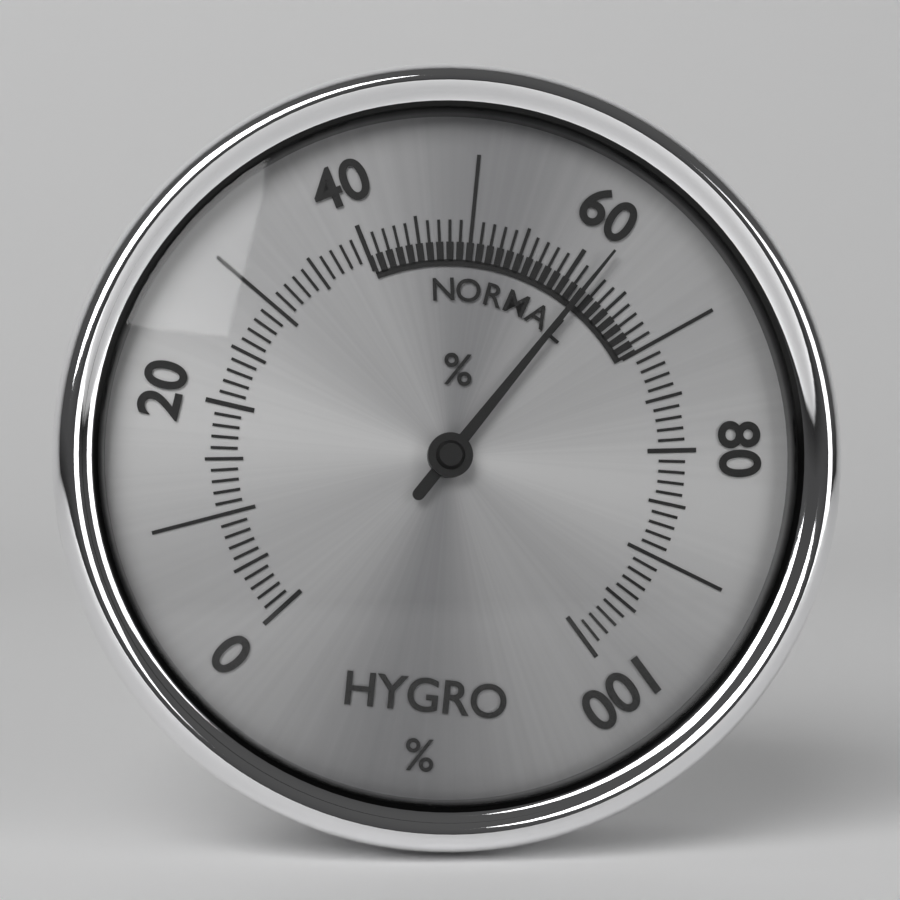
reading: 62 %
